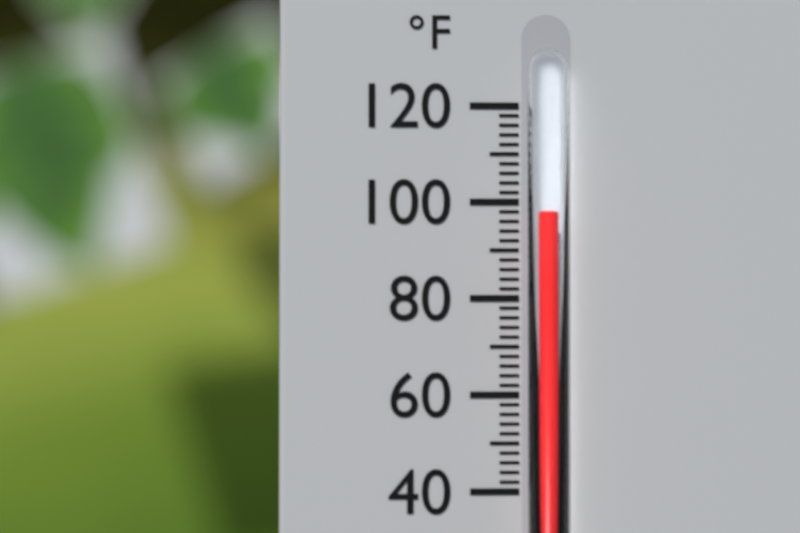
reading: 98 °F
